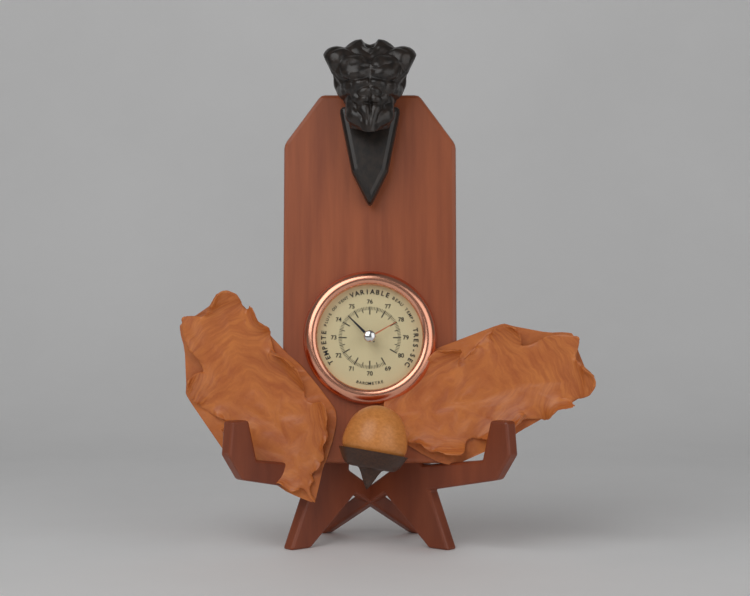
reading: 74.5 (no unit)
